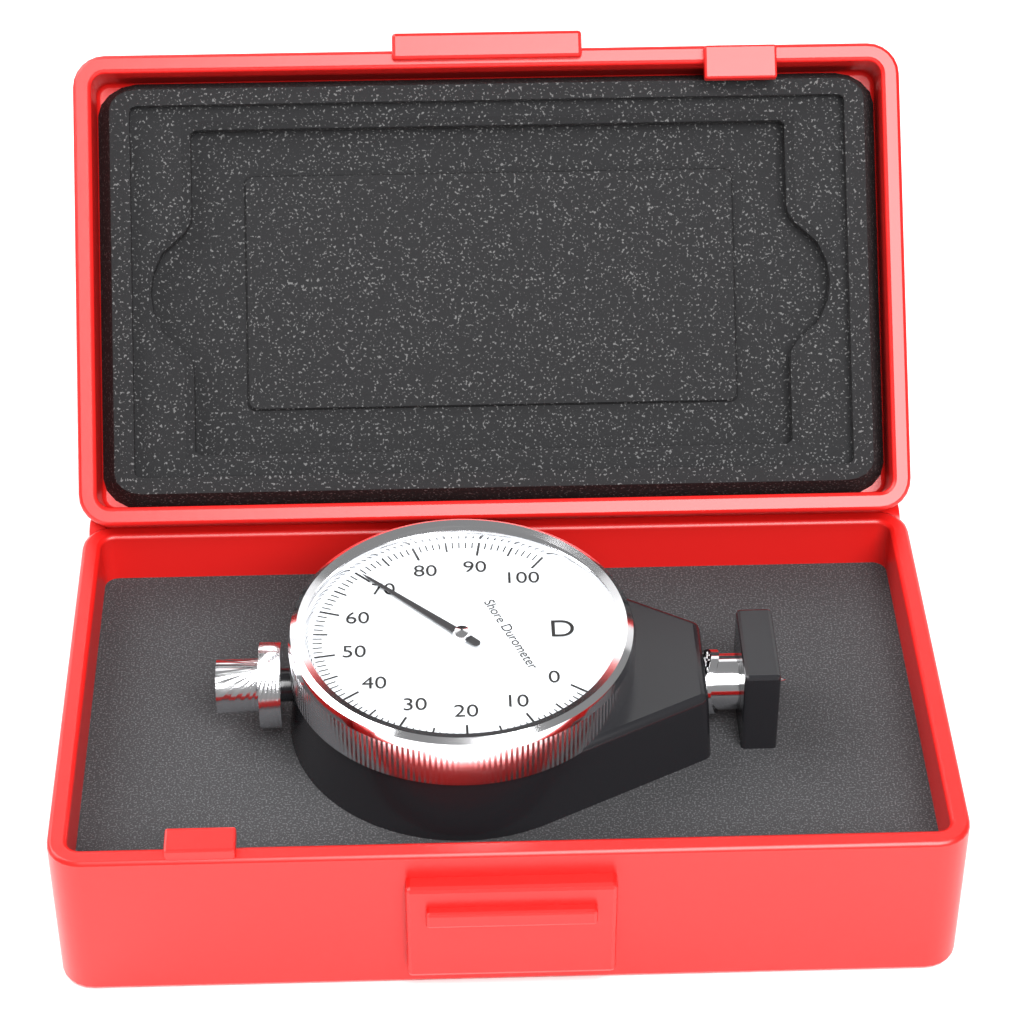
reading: 70 Shore D
